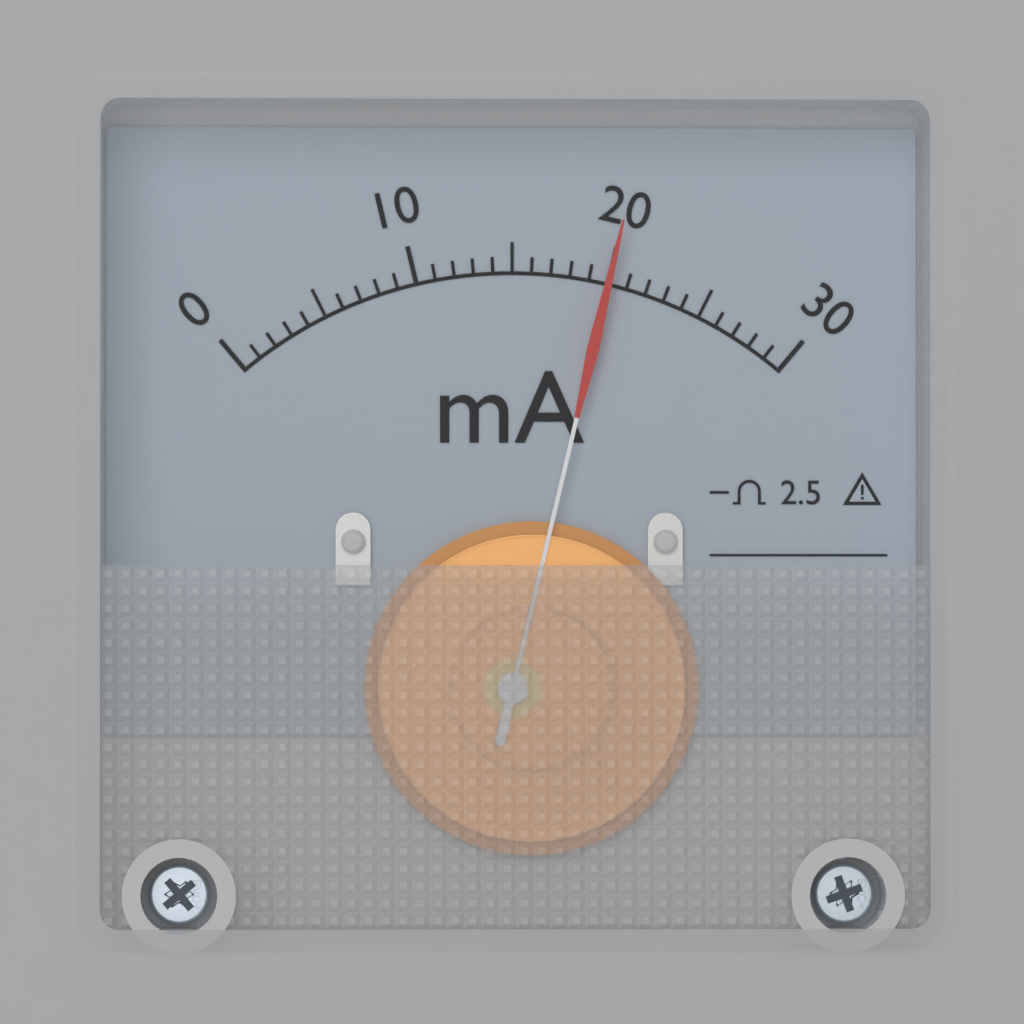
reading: 20 mA
